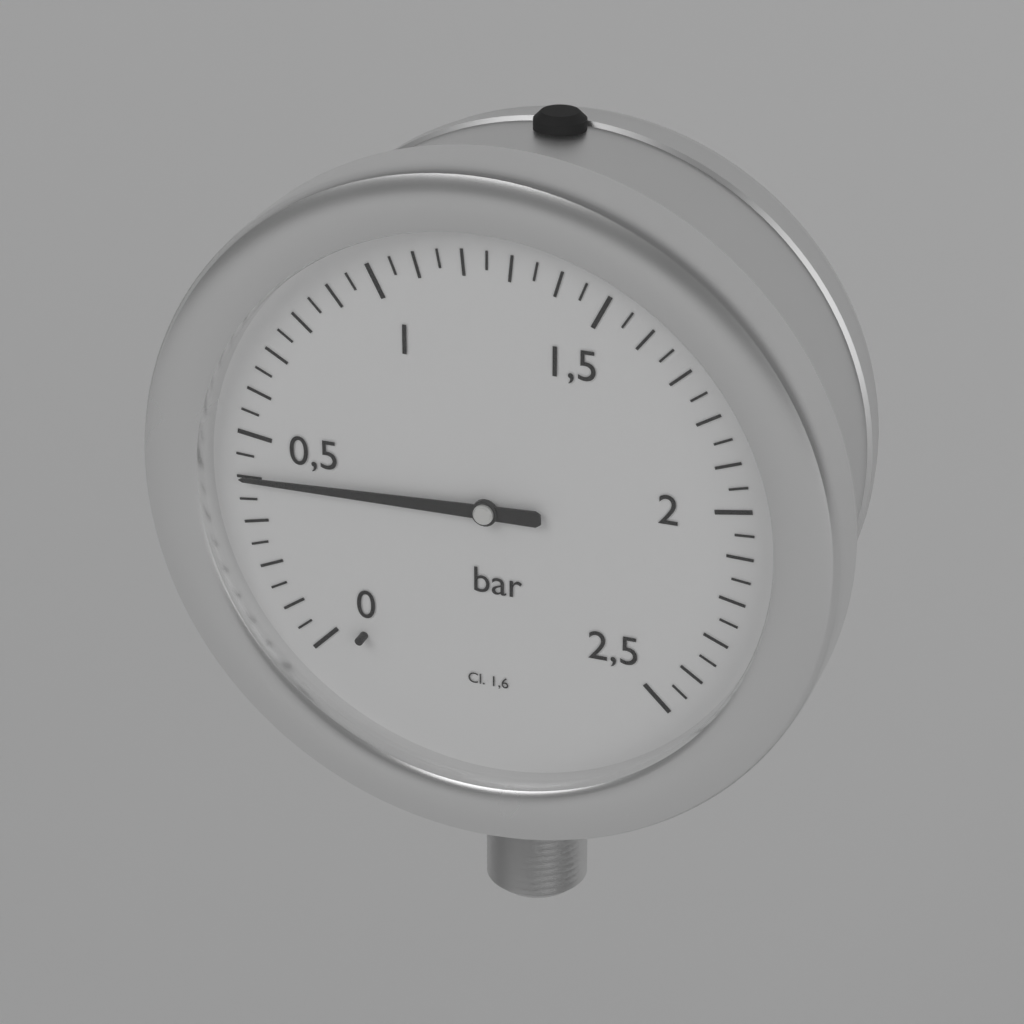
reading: 0.40 bar
